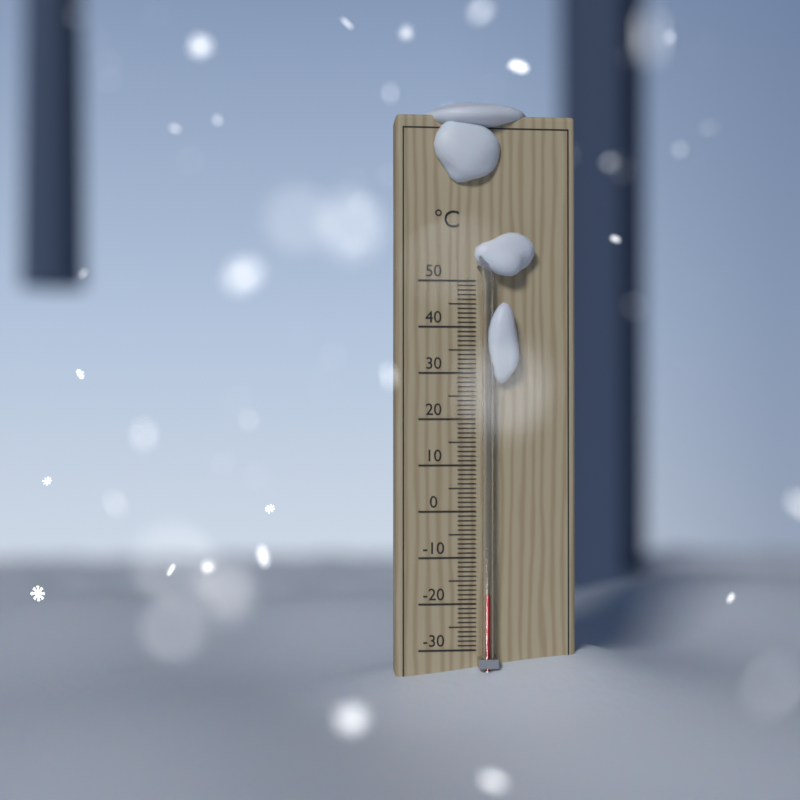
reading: -18 °C
